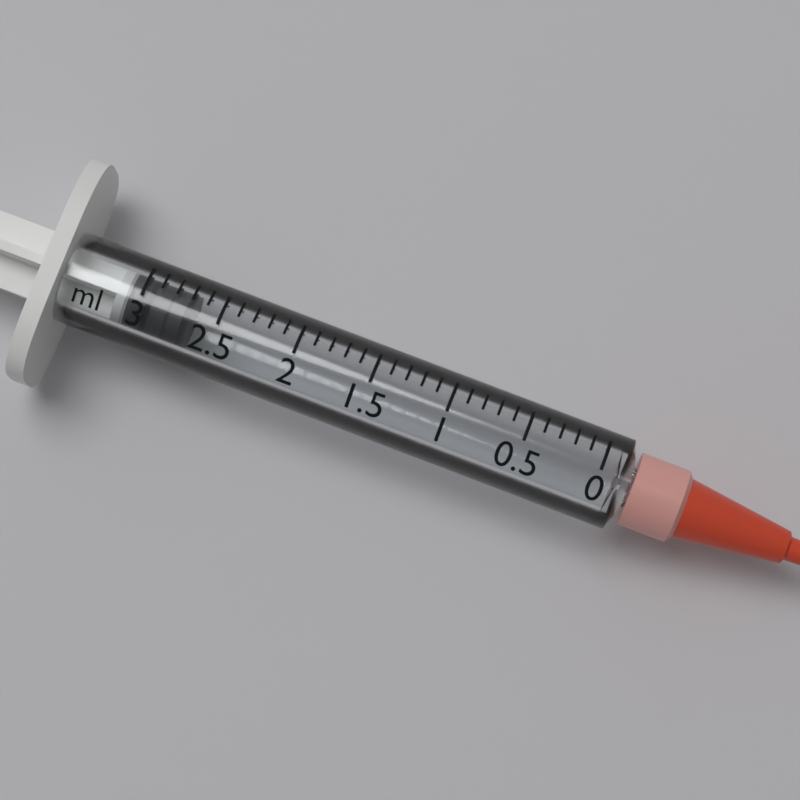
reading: 2.7 ml
